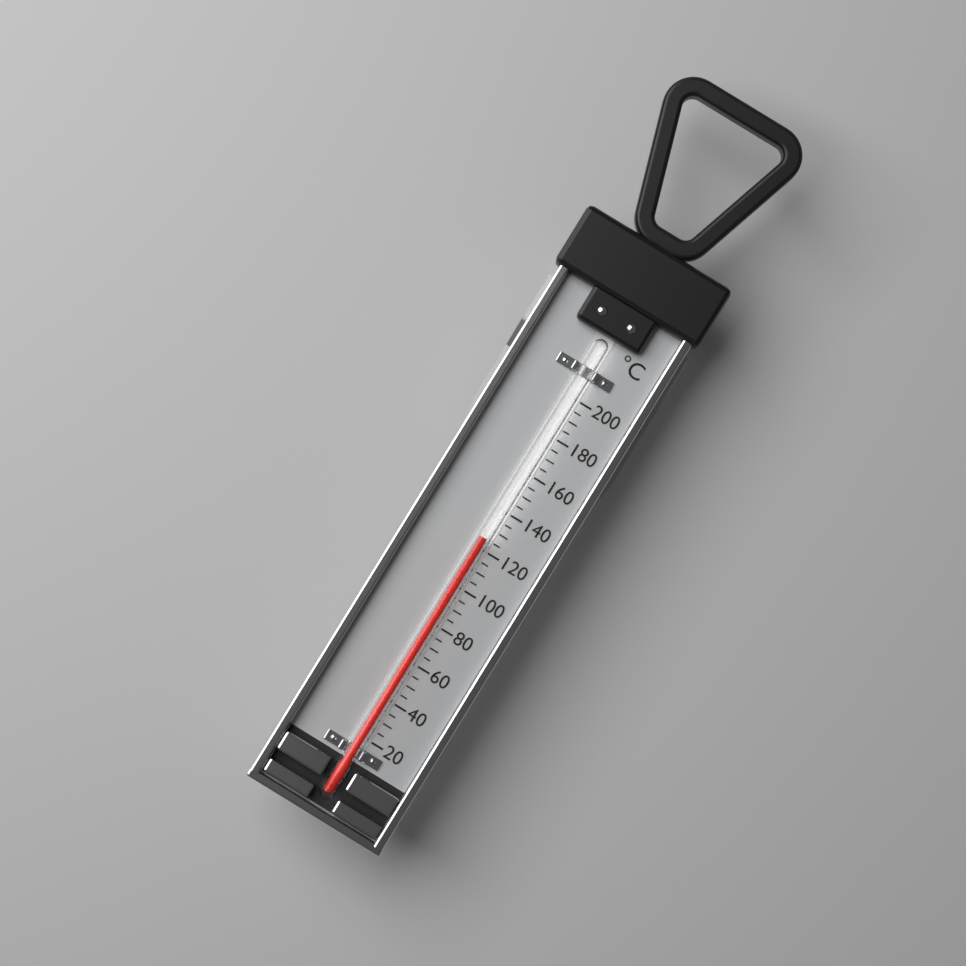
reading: 125 °C
